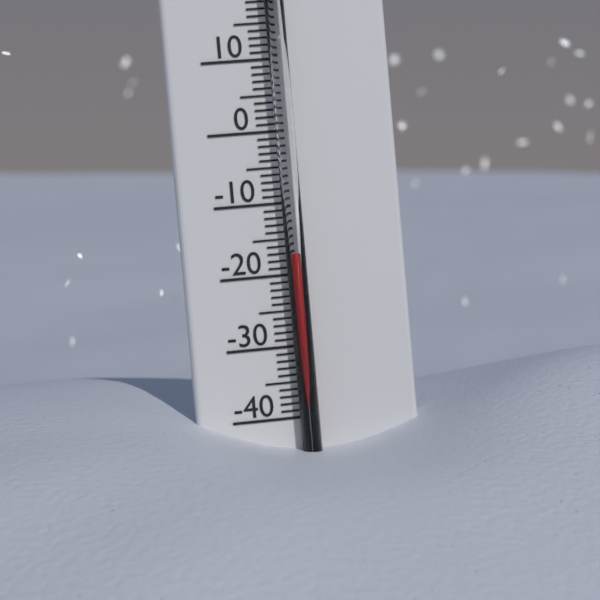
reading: -17 °C
